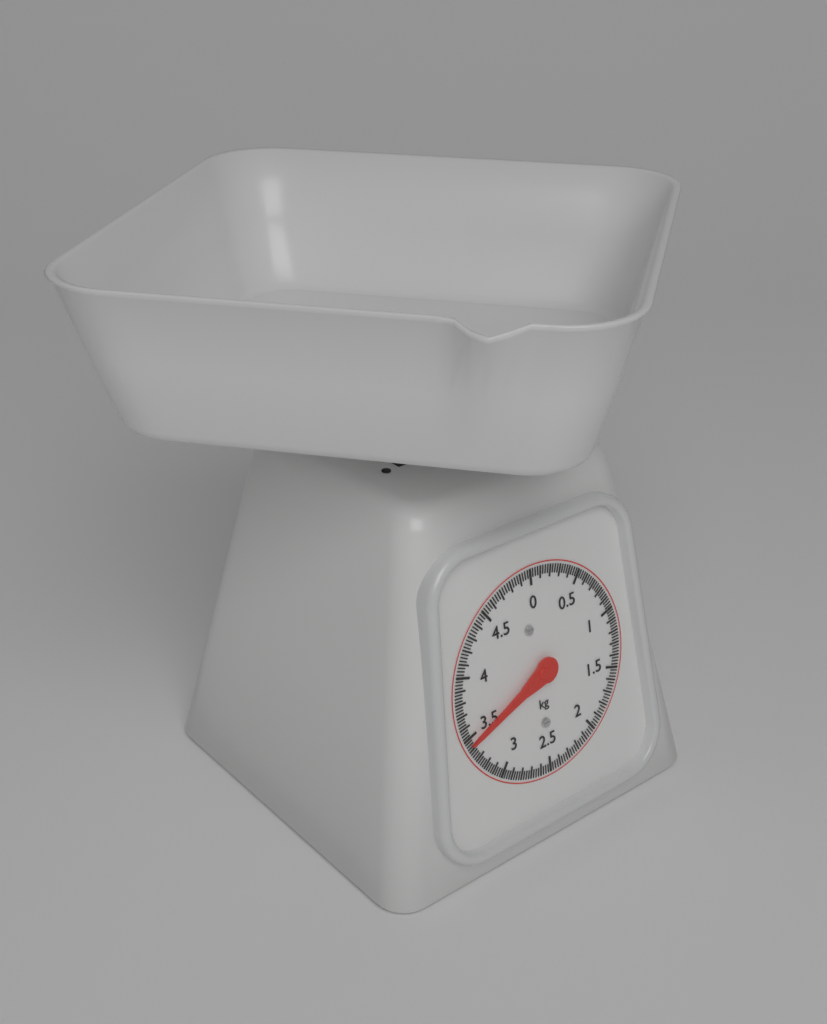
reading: 3.450 kg
